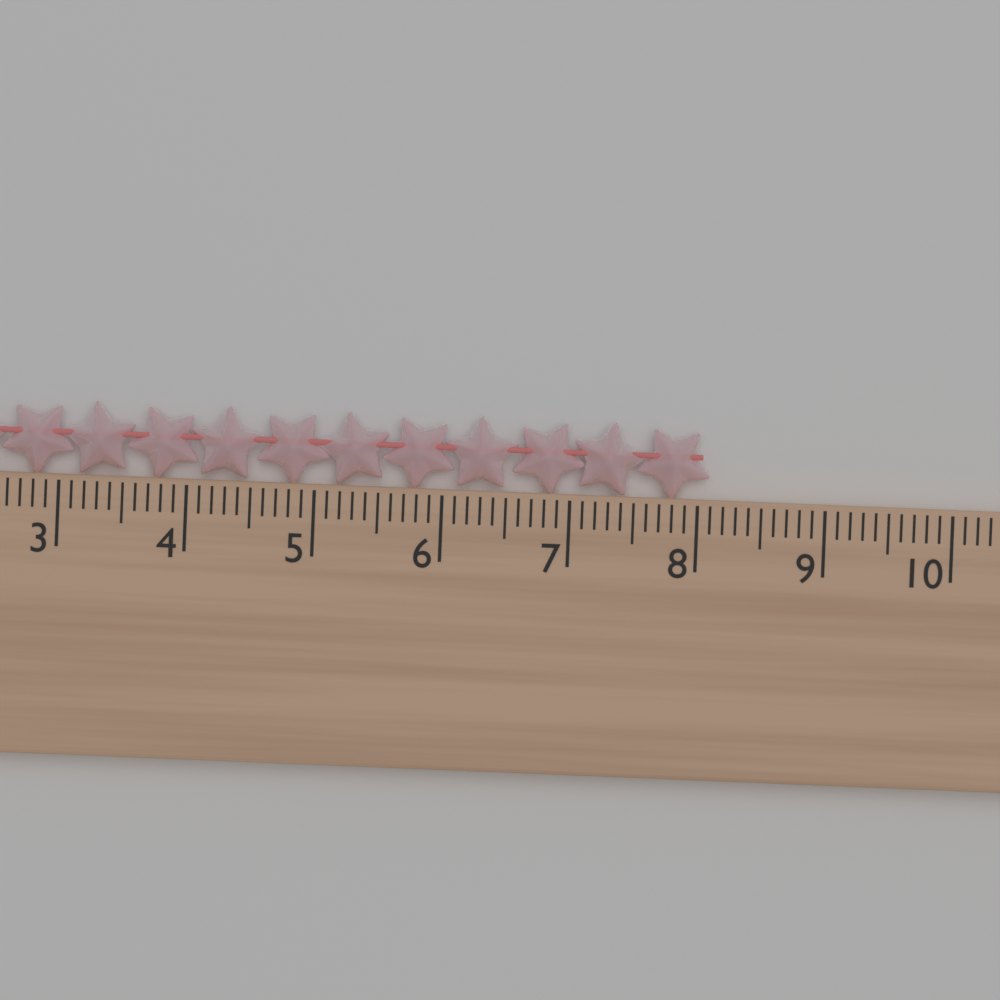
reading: 8.1 cm
